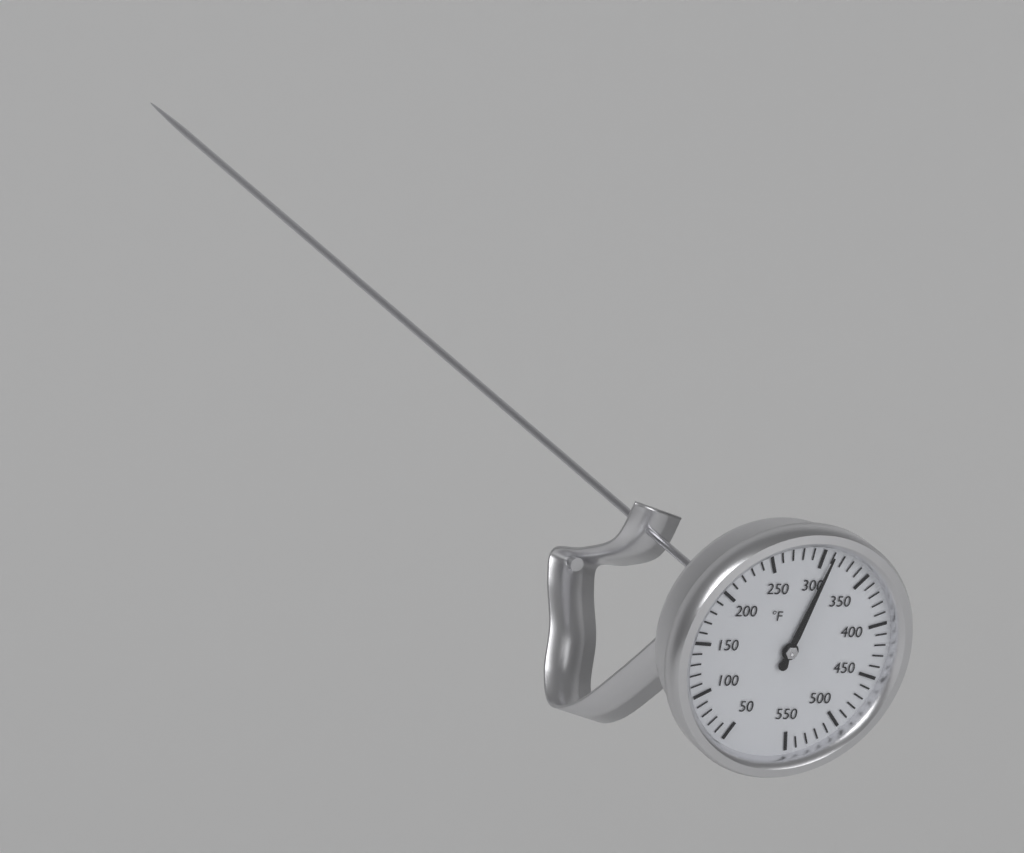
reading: 310 °F
